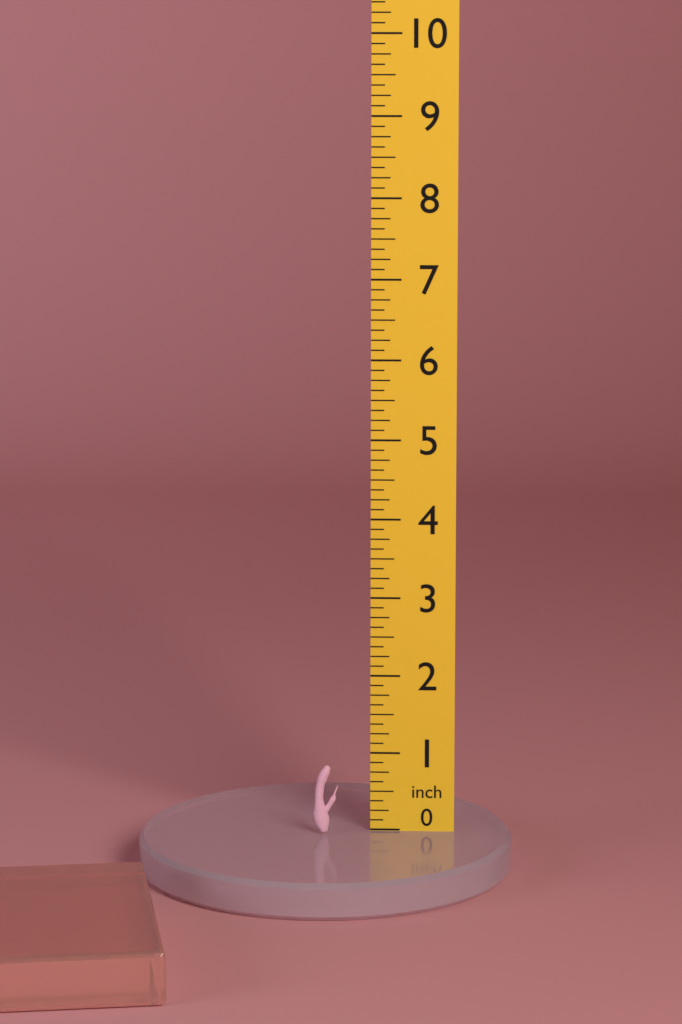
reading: 0.875 inch
